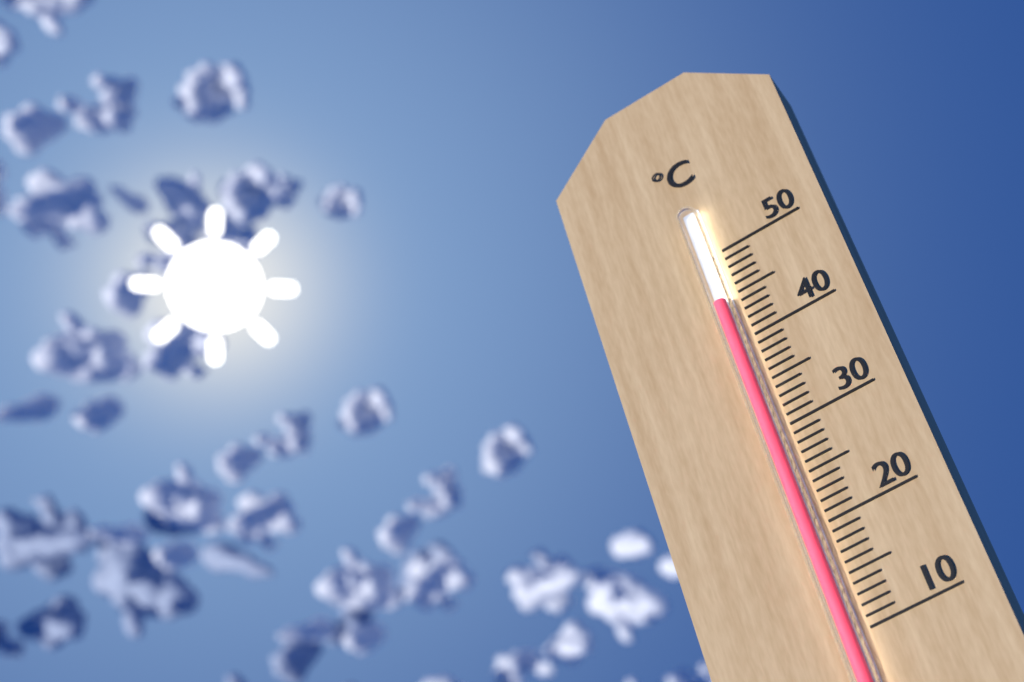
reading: 44 °C
